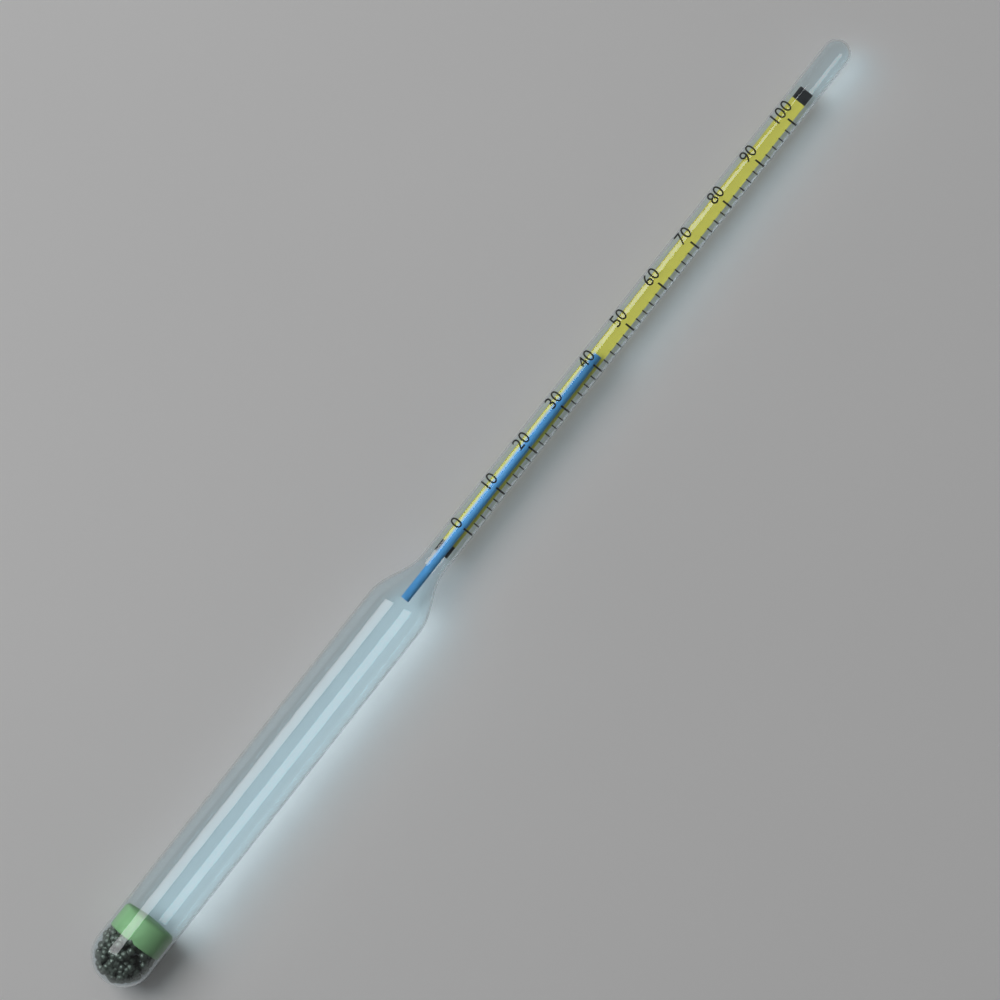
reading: 42 (no unit)
